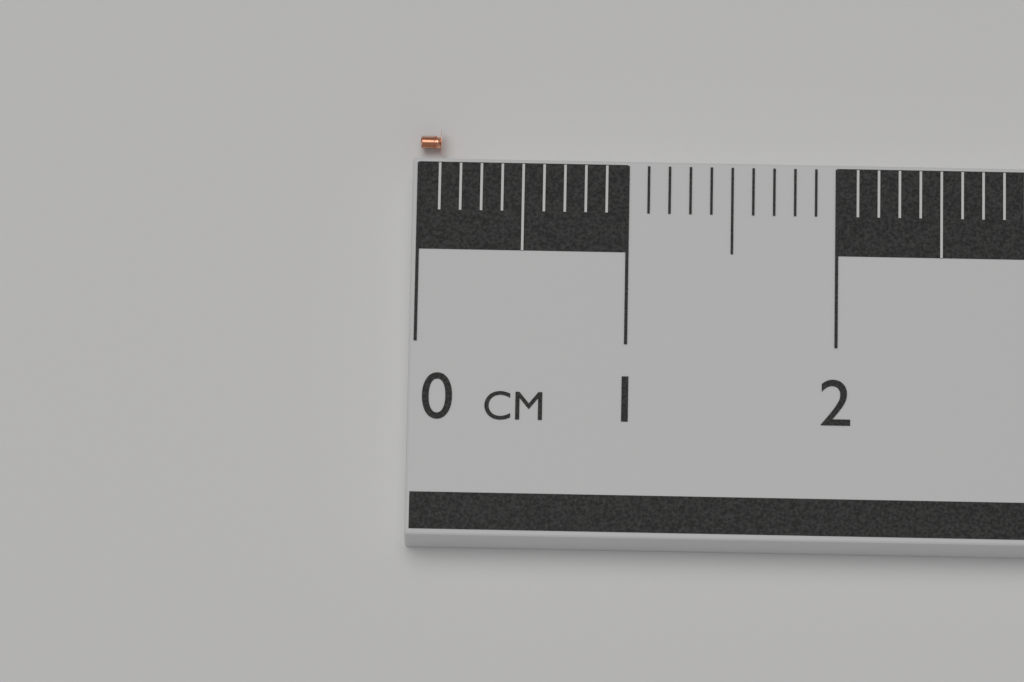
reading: 0.1 cm
